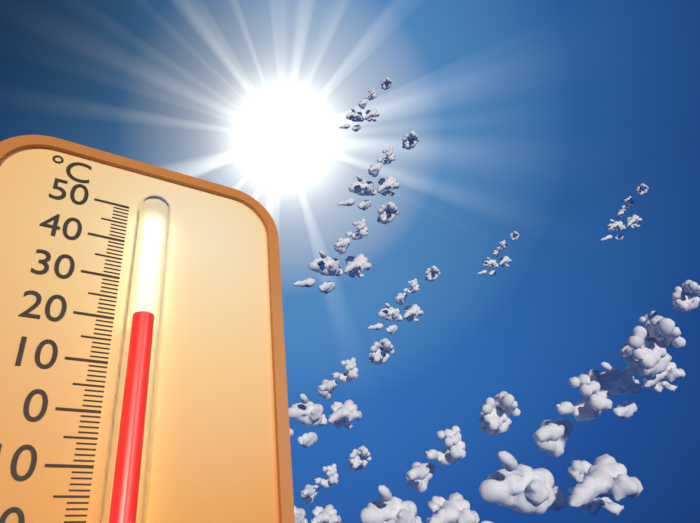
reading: 19 °C
